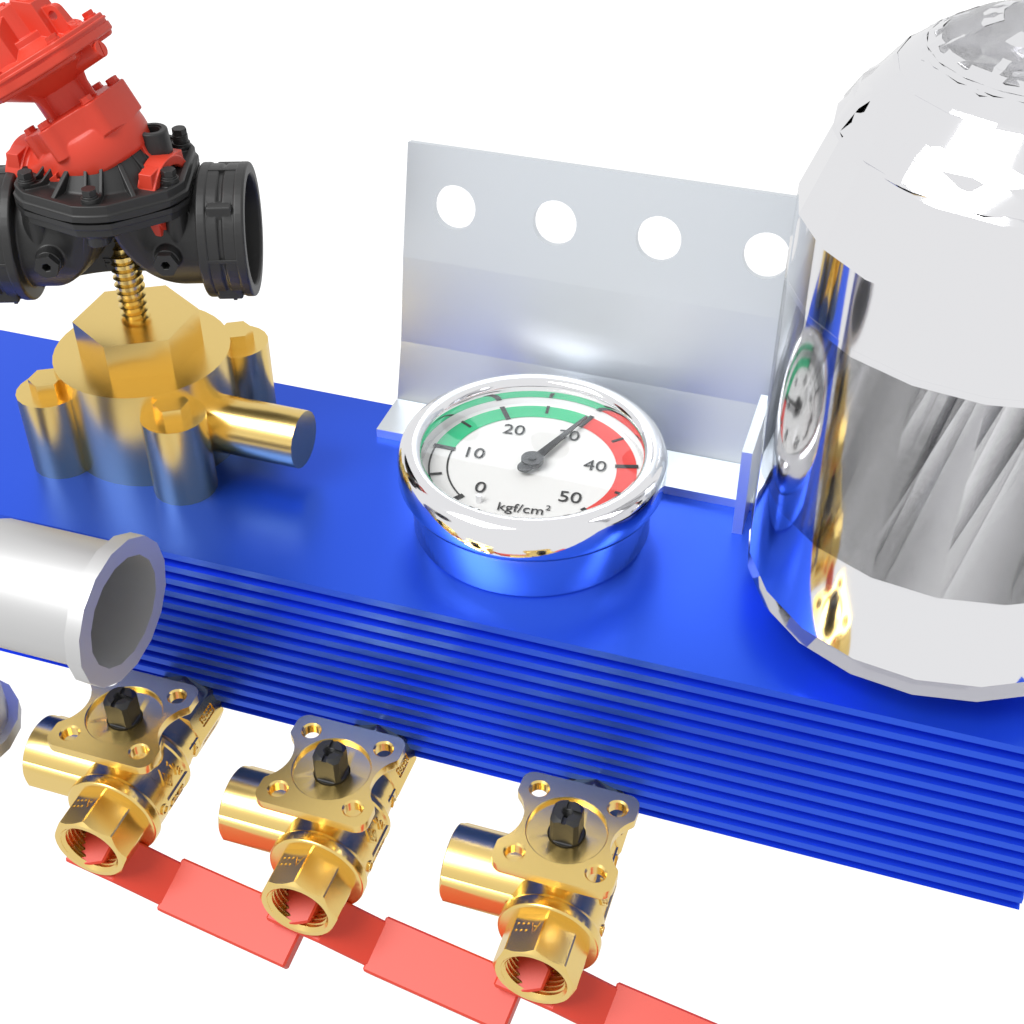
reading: 30 kgf/cm²
